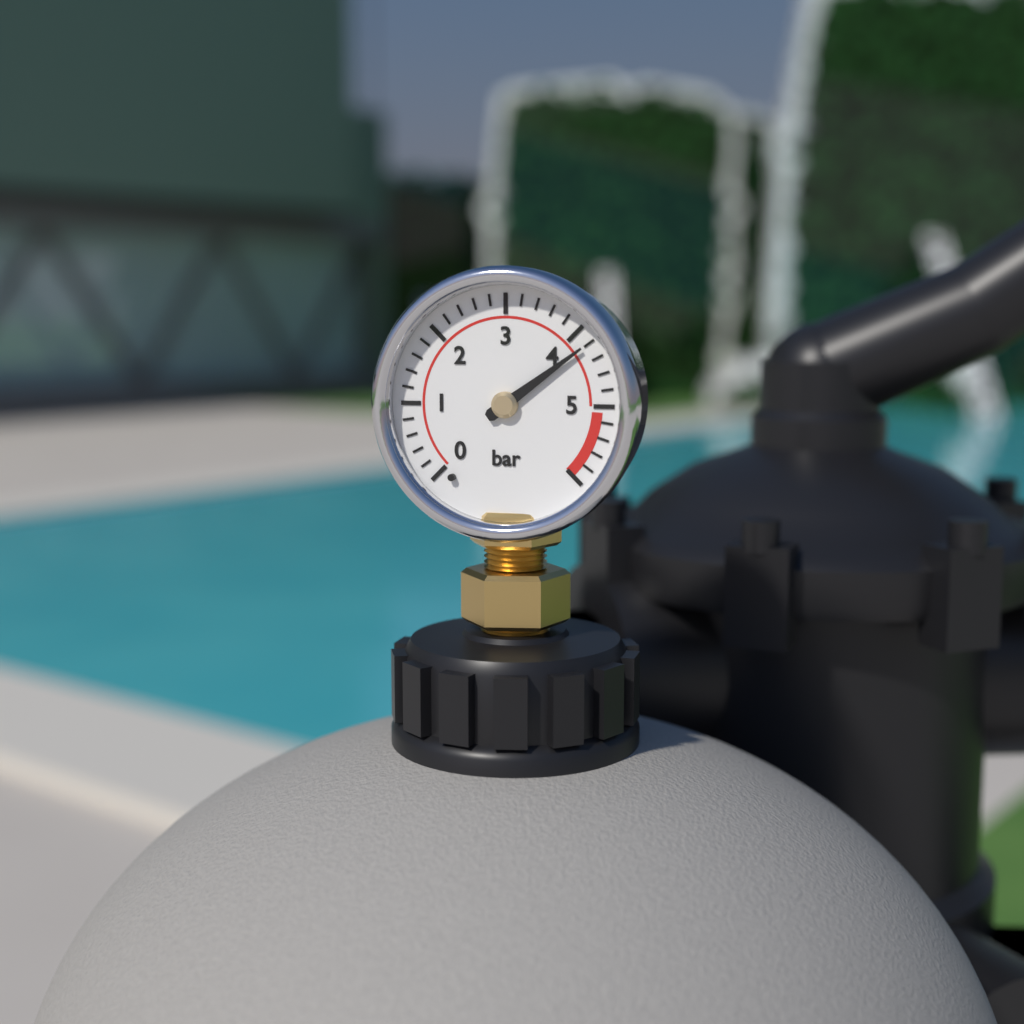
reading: 4.2 bar
